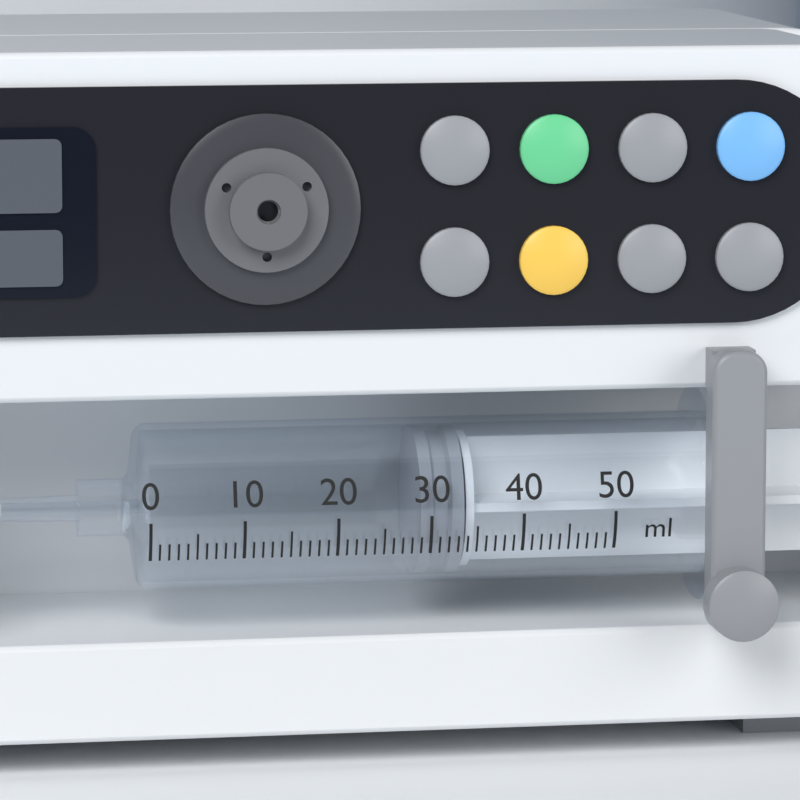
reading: 29 ml
